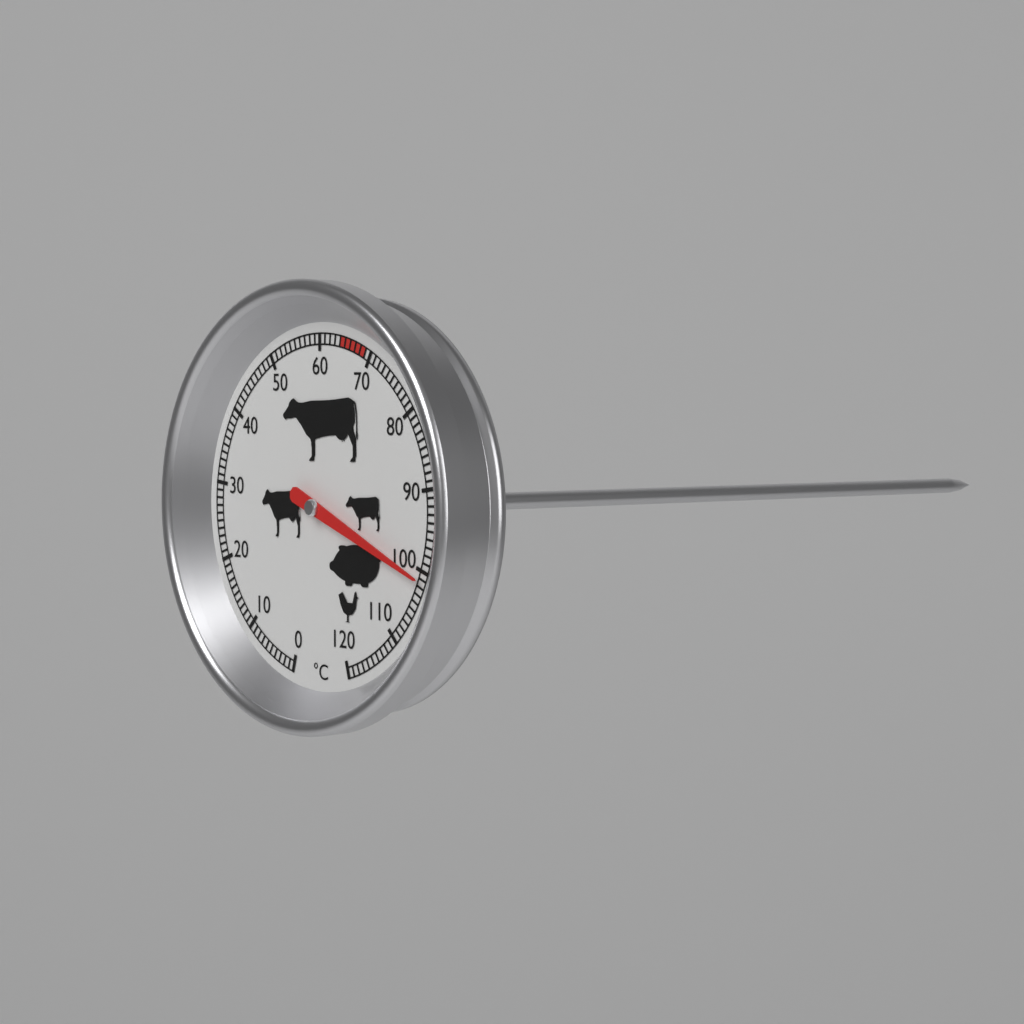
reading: 101 °C
